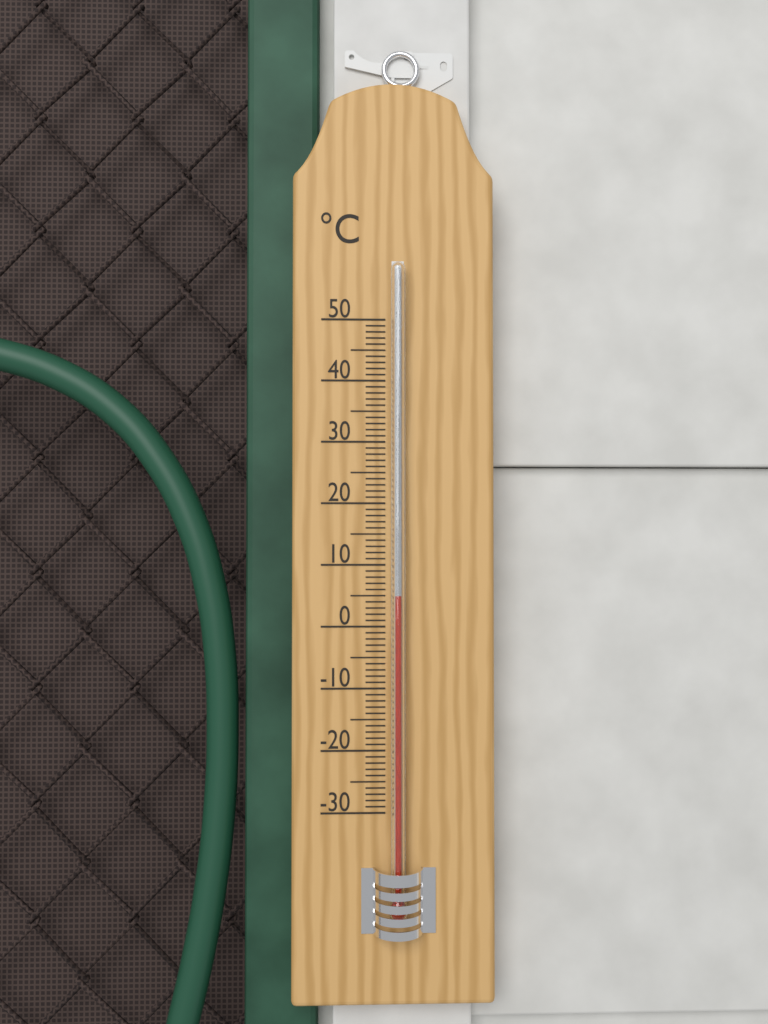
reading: 5 °C
